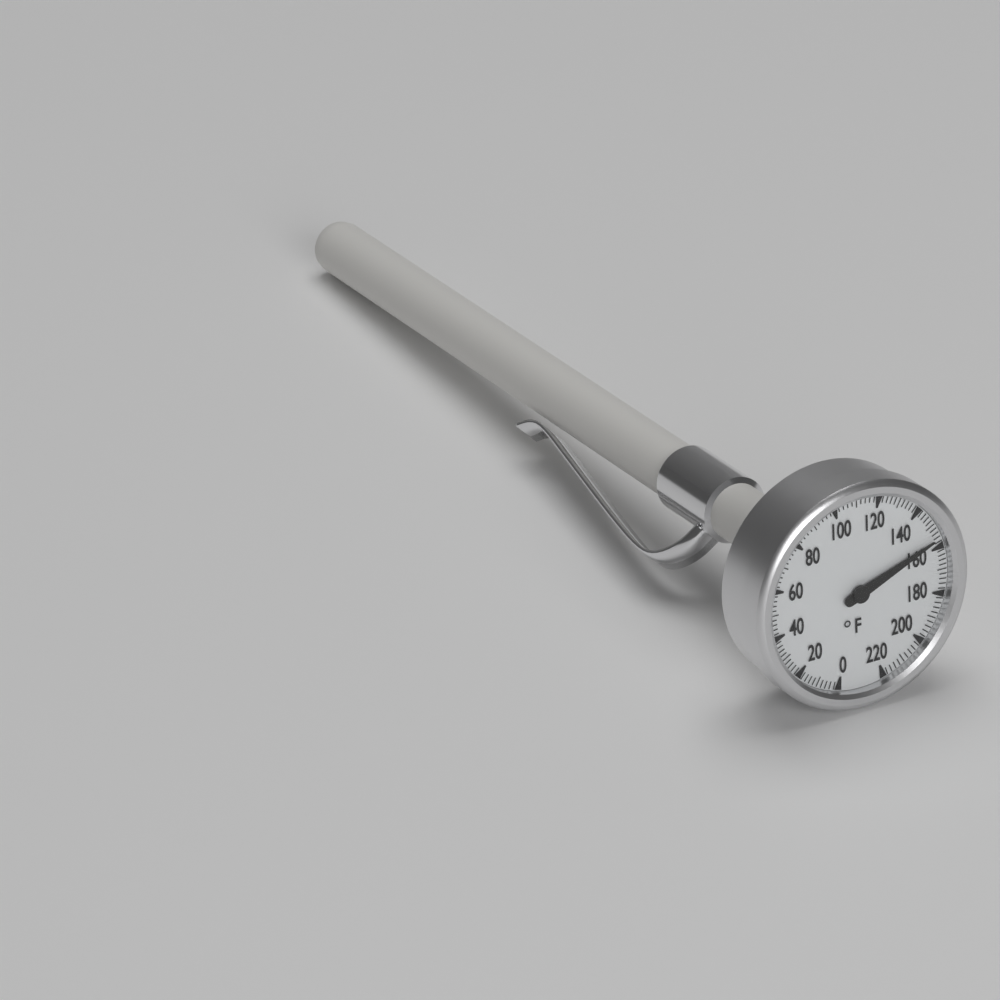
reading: 156 °F
